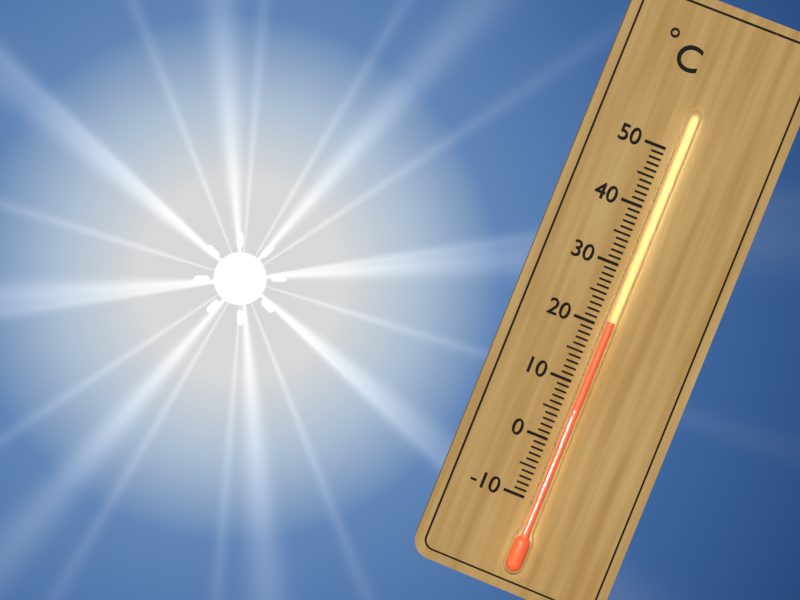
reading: 21 °C
